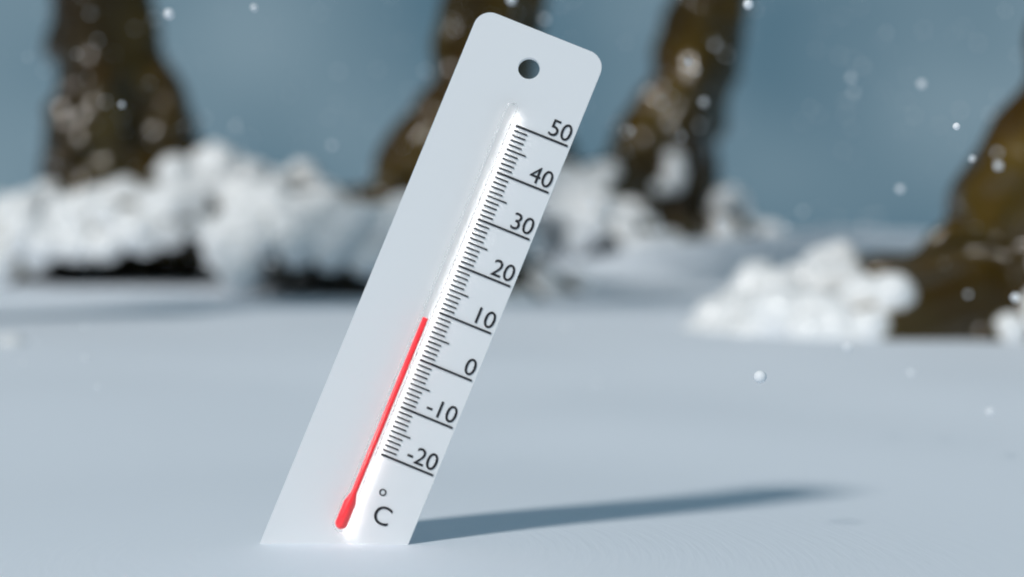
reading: 8 °C
